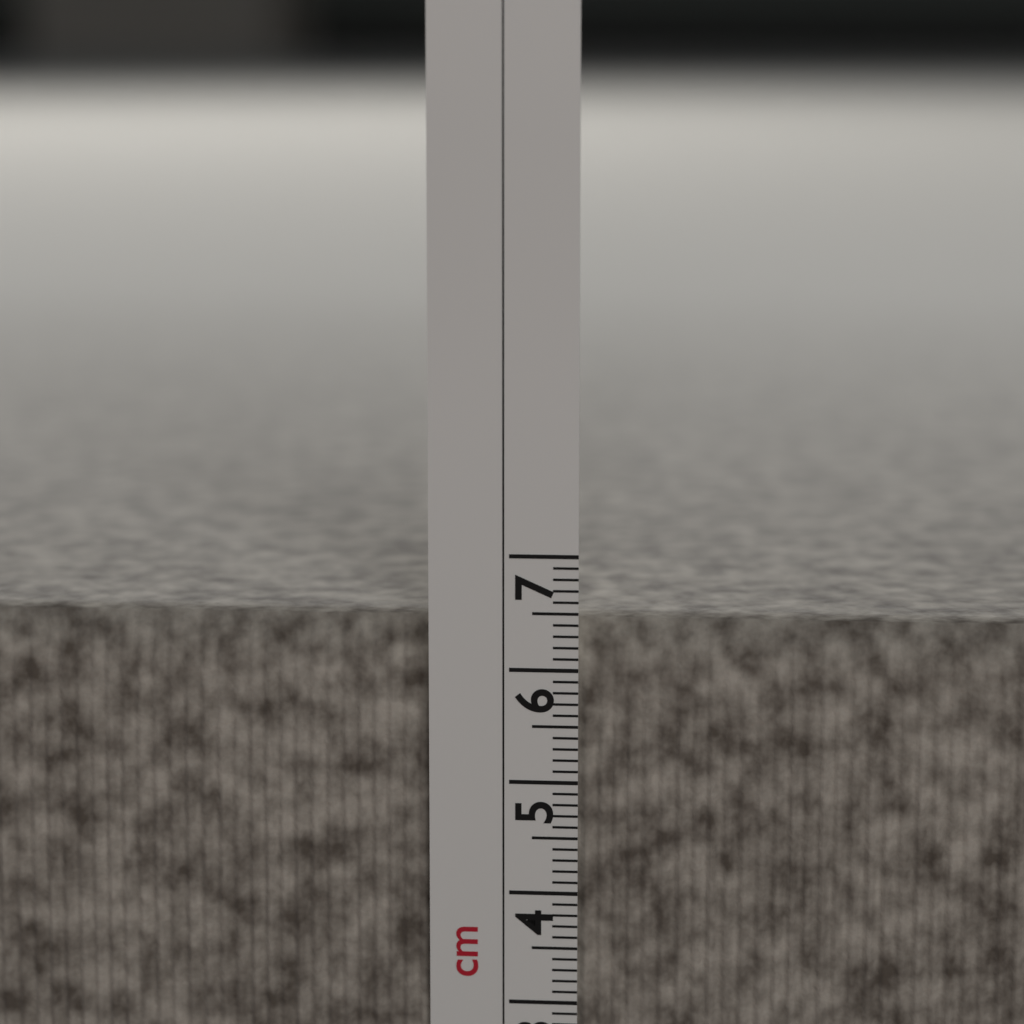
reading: 6.4 cm
